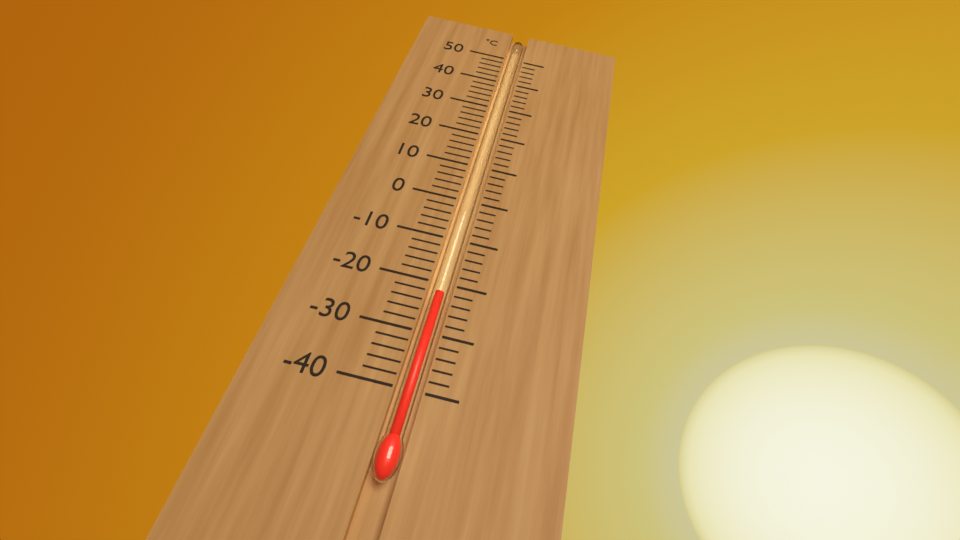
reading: -22 °C
